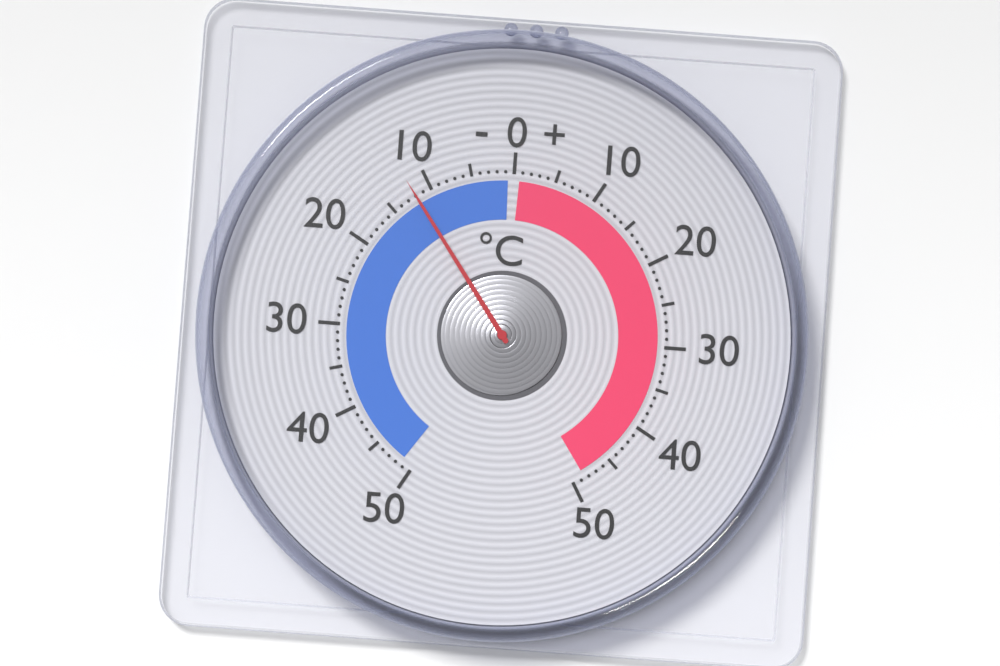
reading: -12 °C
